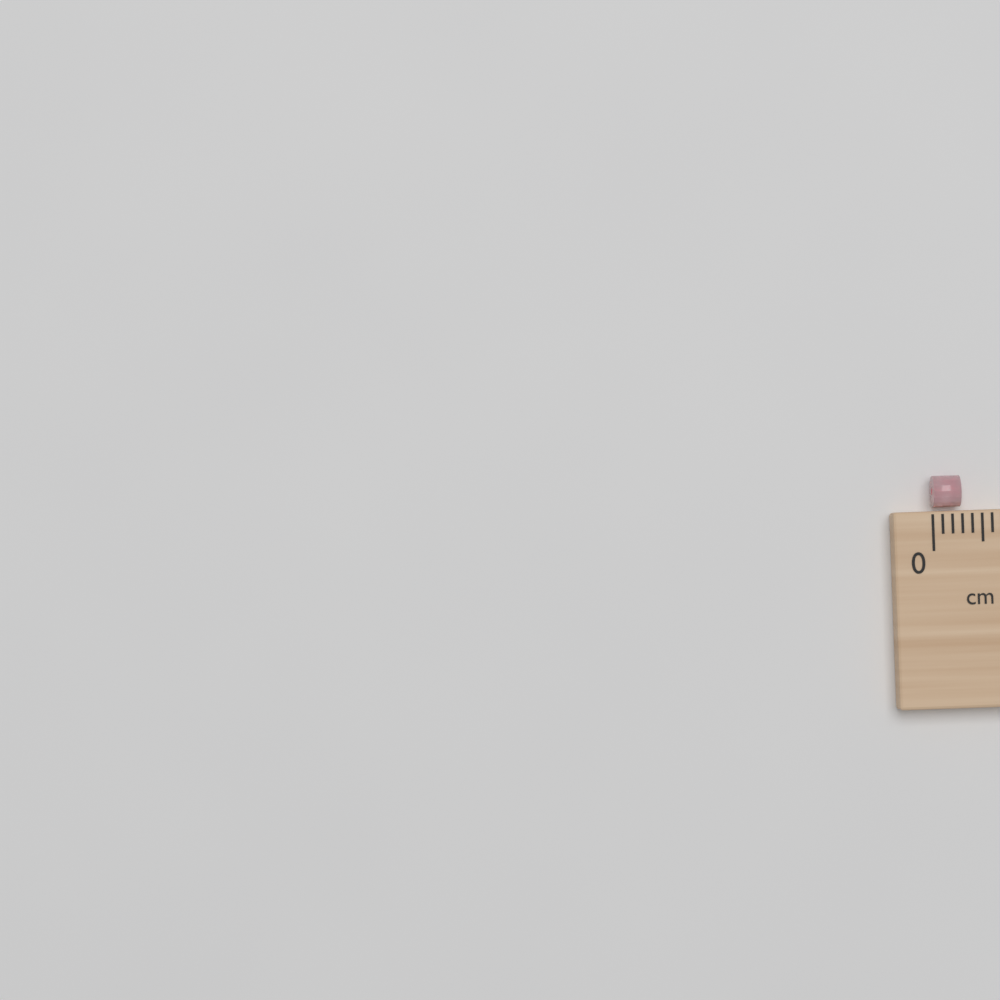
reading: 0.3 cm
